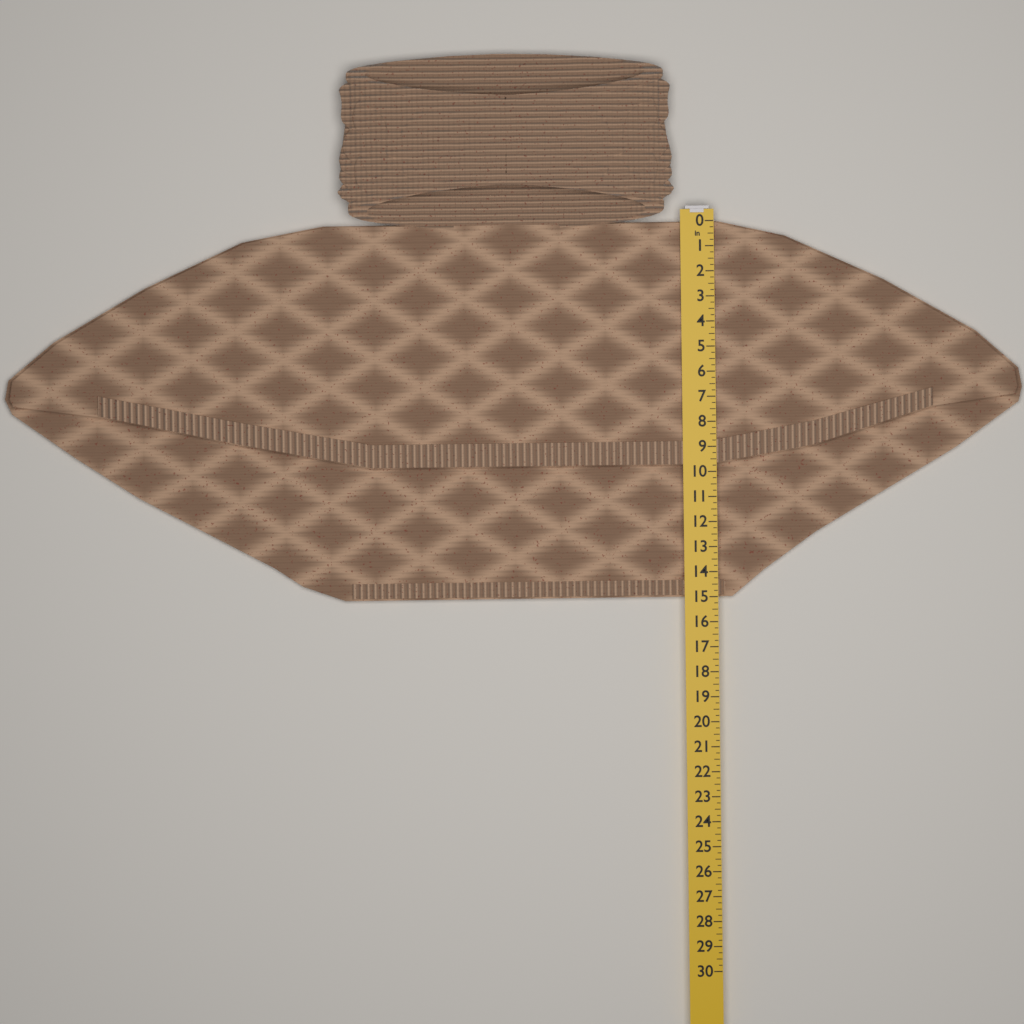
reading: 15.00 in
